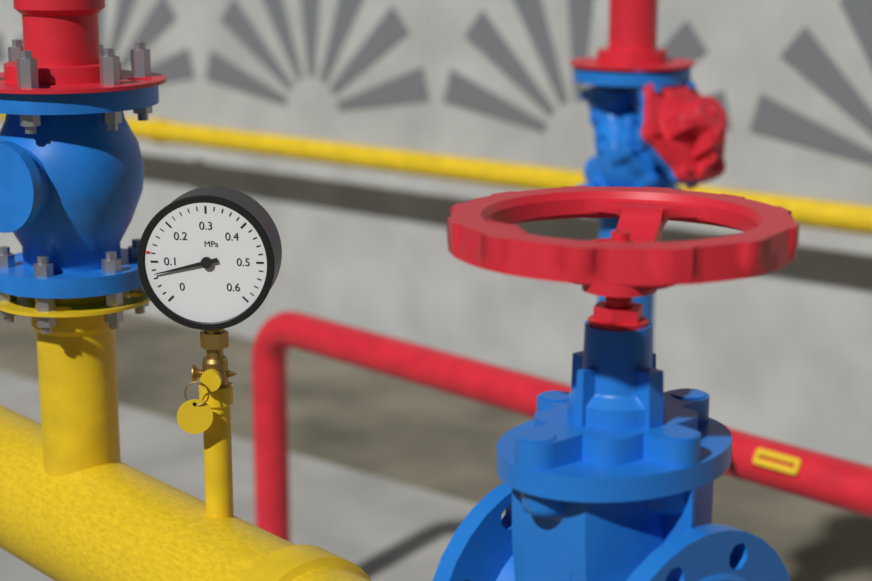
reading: 0.07 MPa
